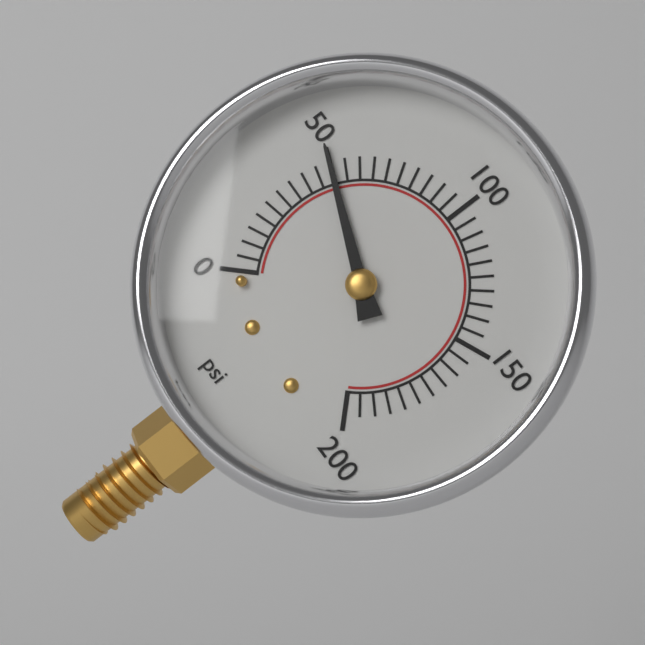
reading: 50 psi
